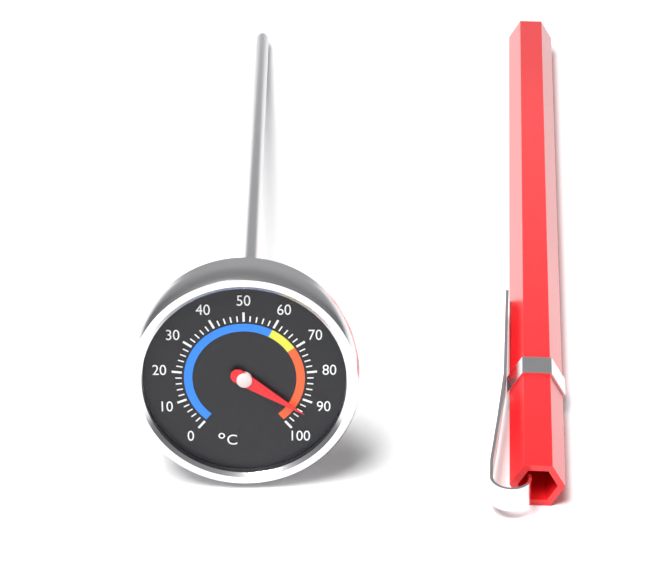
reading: 94 °C
